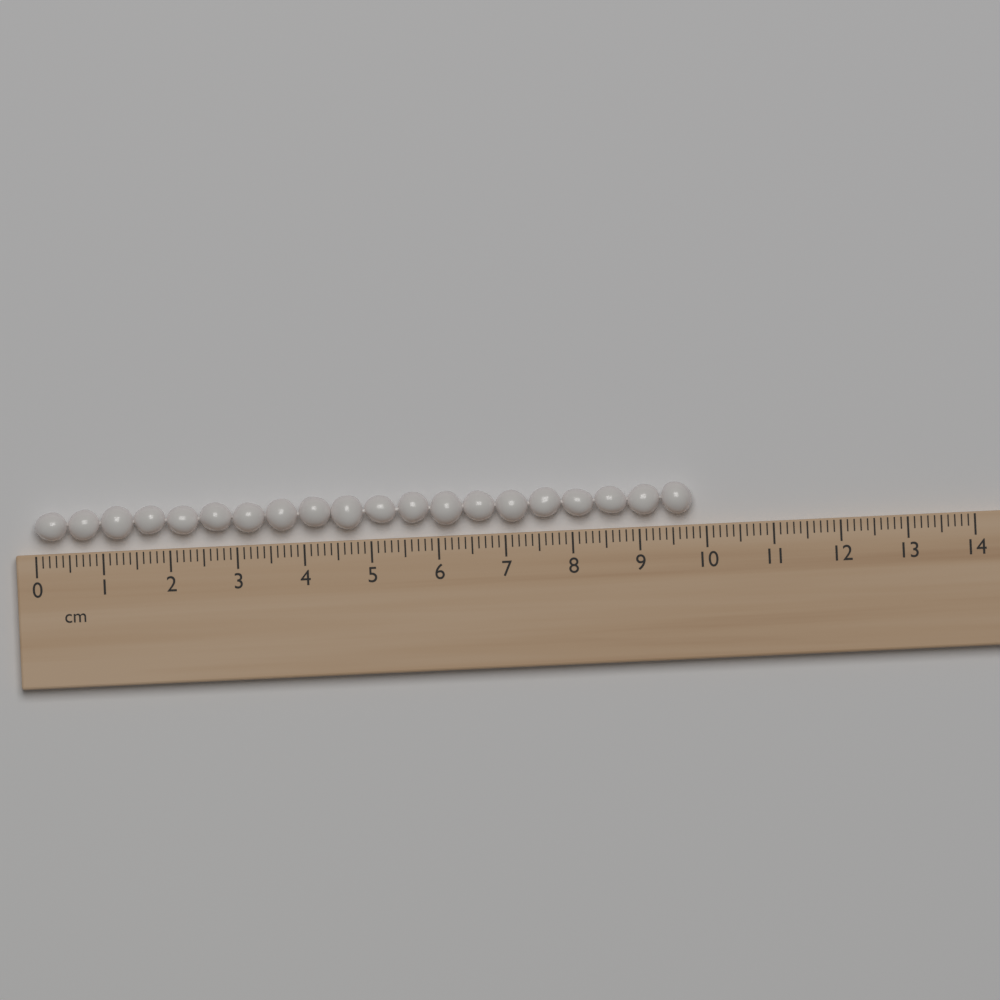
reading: 9.8 cm
